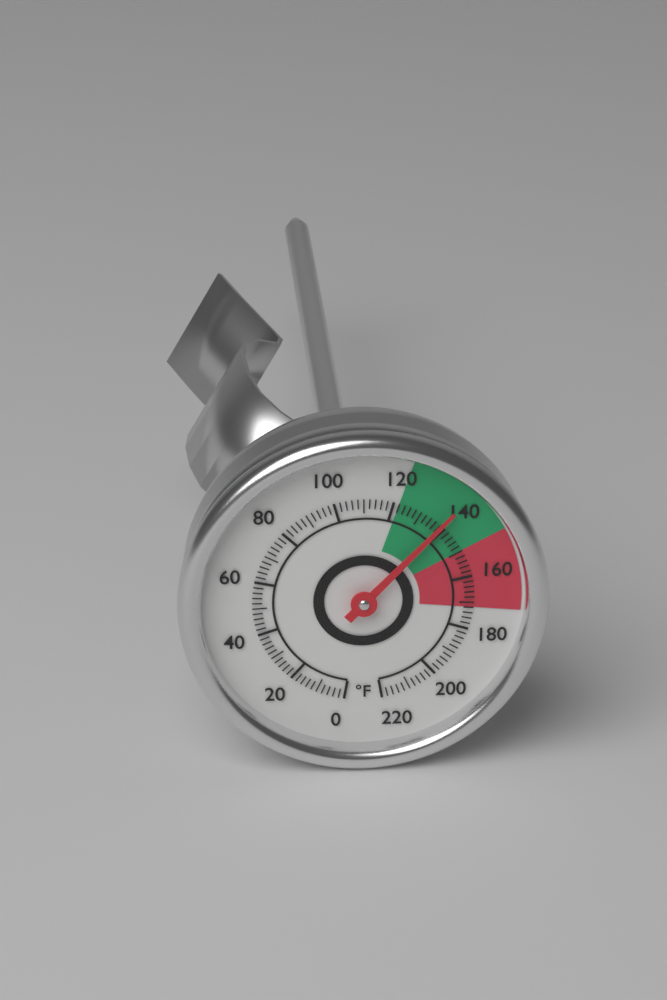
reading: 138 °F
